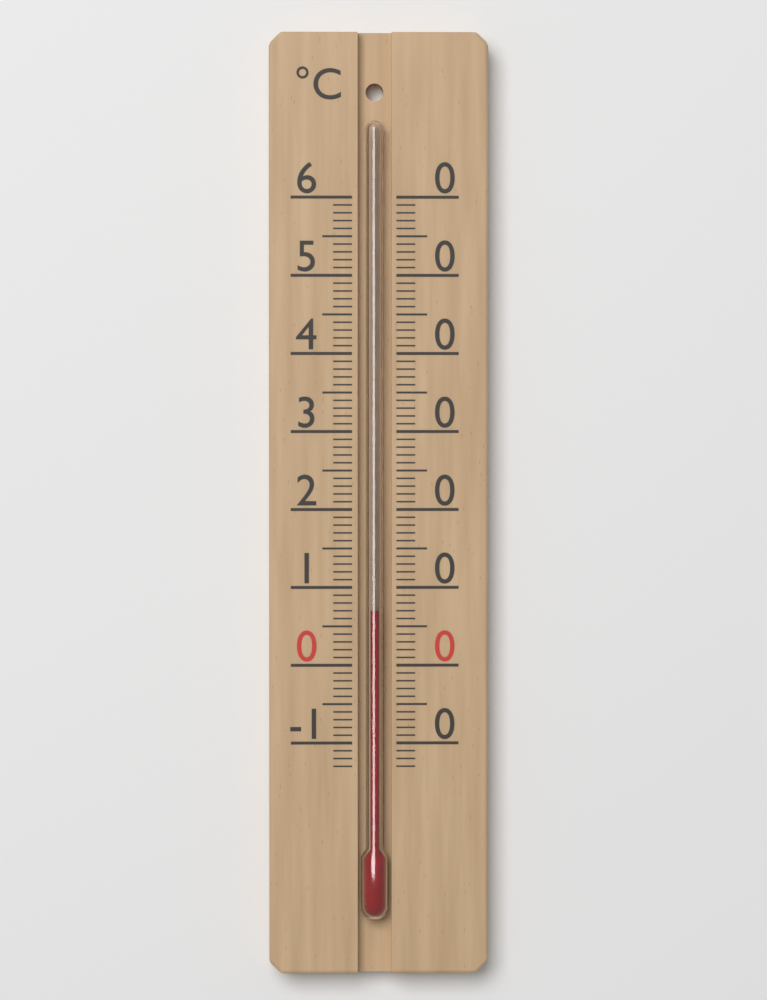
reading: 7 °C
